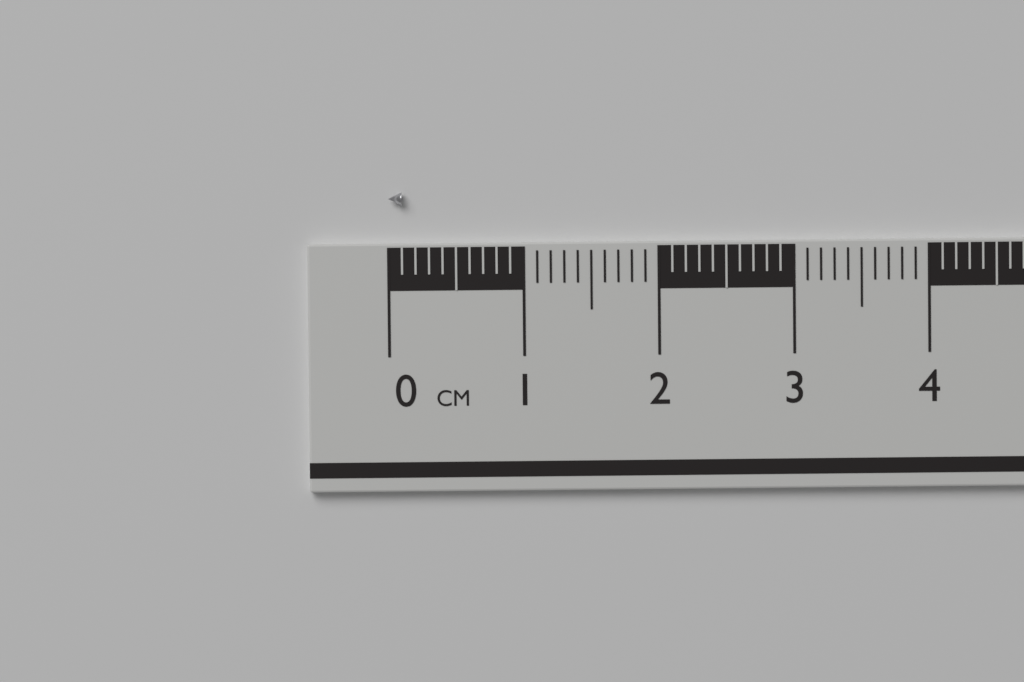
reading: 0.1 cm
